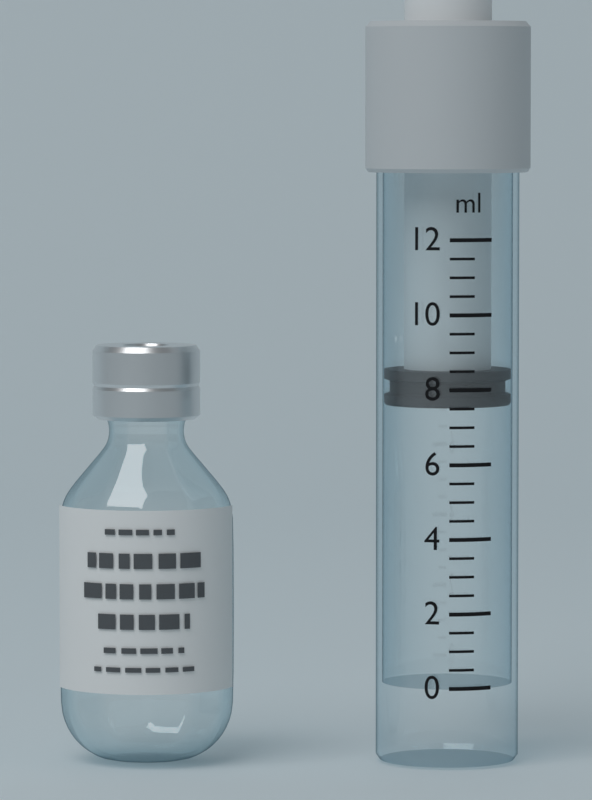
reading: 7.5 ml
